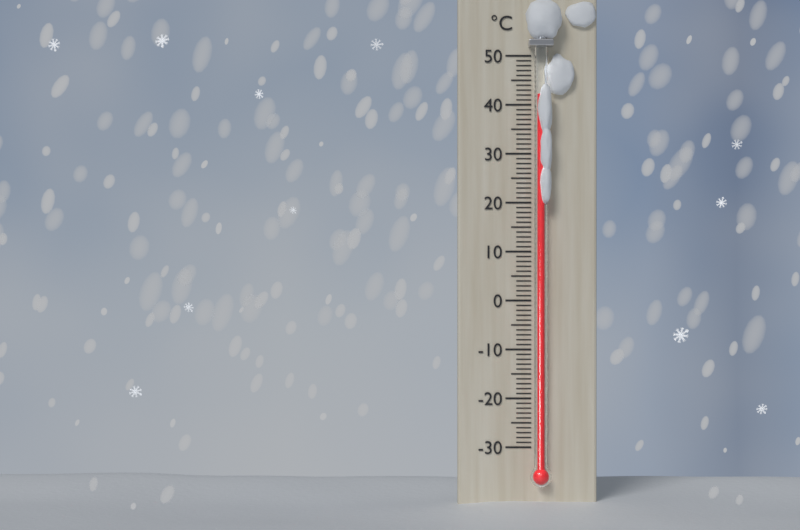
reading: 42 °C
